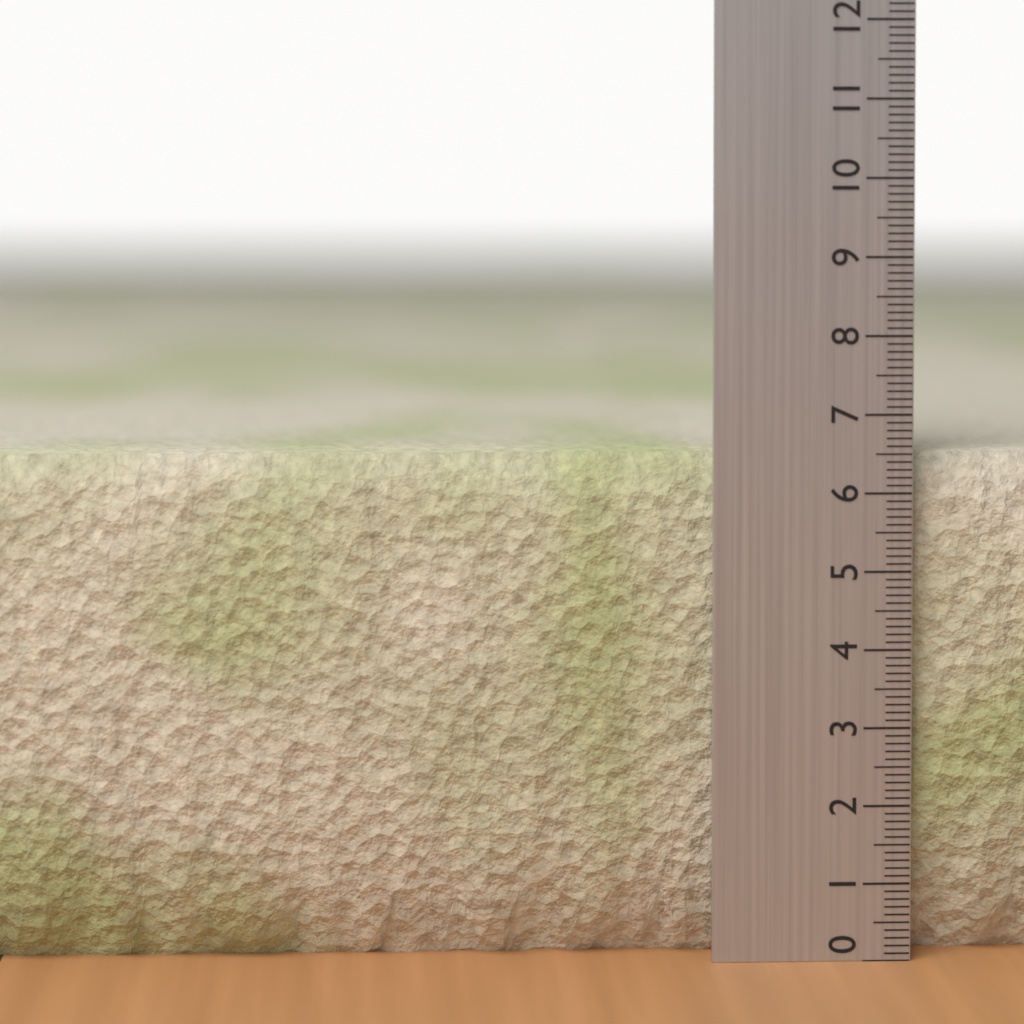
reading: 6.5 (no unit)
